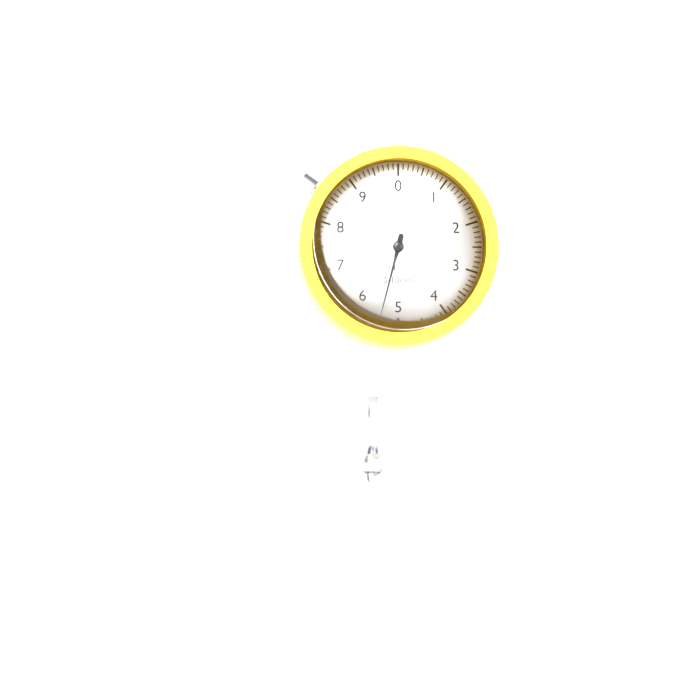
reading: 5.4 mm
